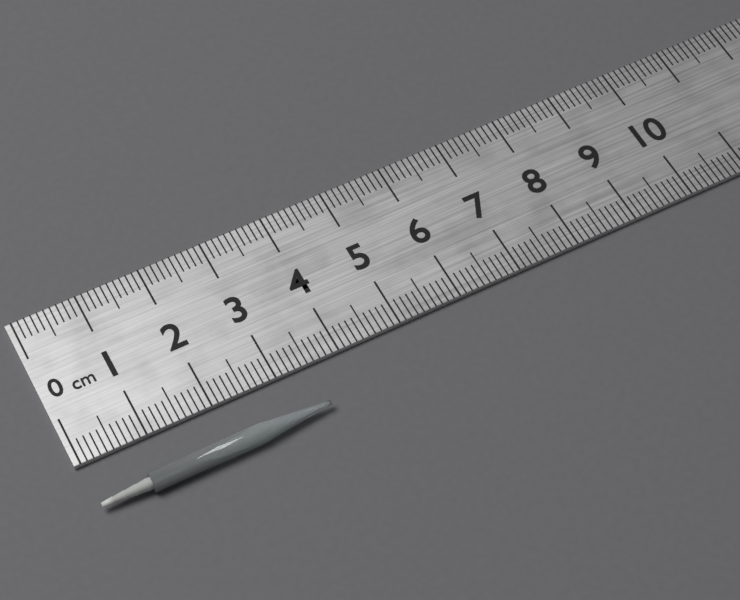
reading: 3.5 cm
